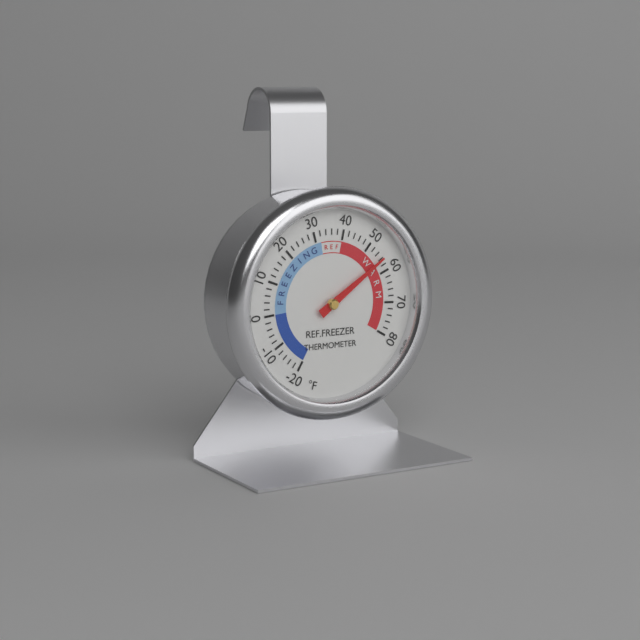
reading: 56 °F
